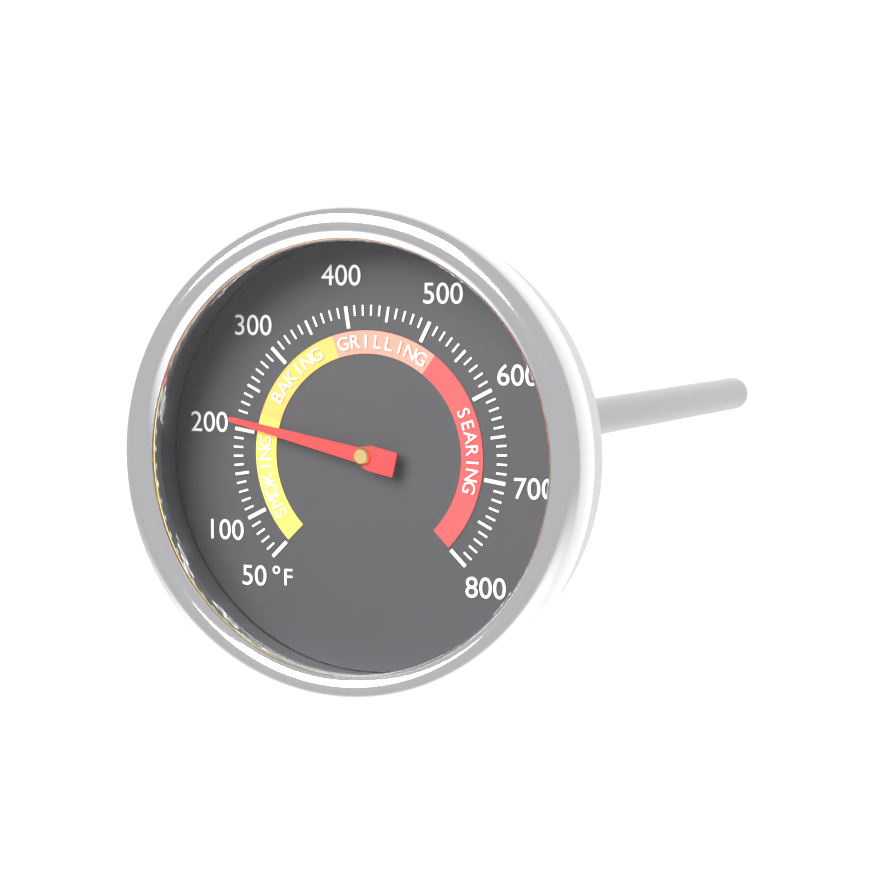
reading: 210 °F
